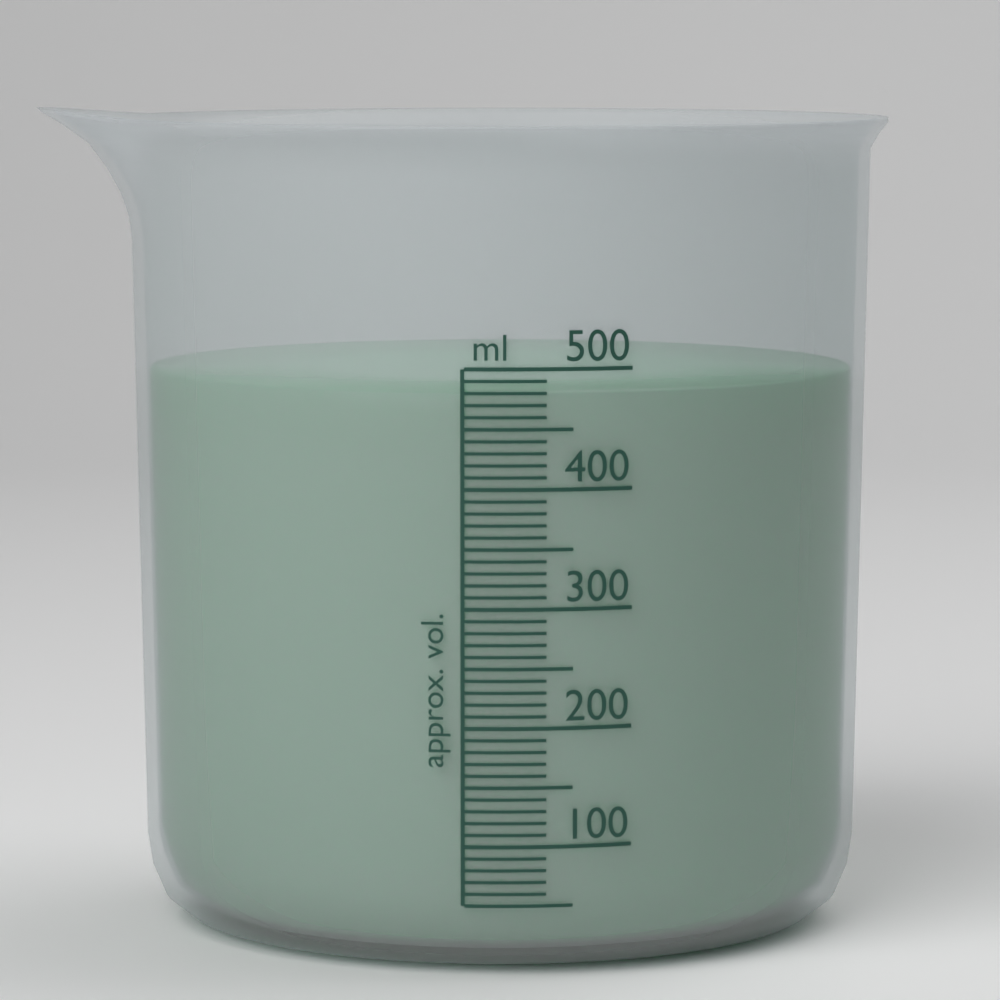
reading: 480 ml
